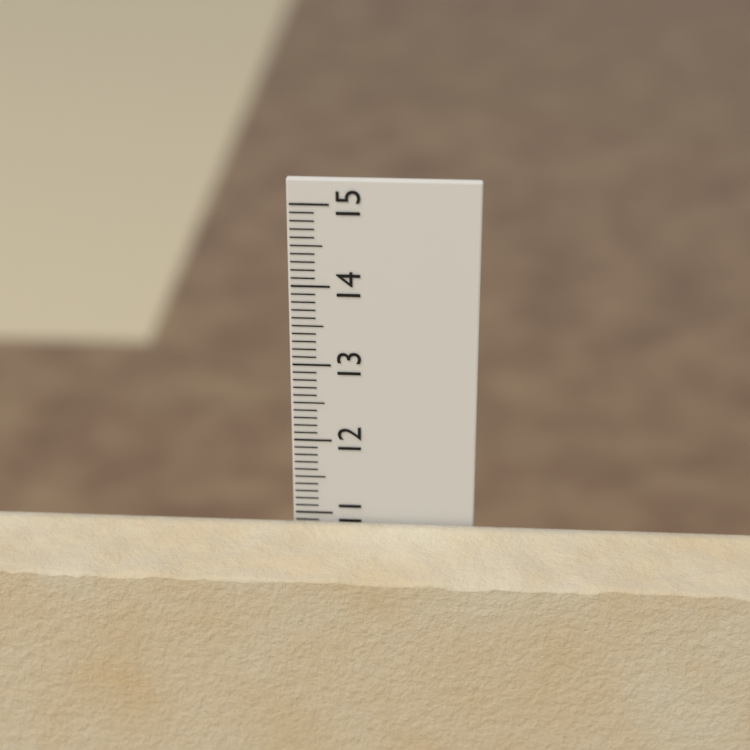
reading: 10.9 cm
